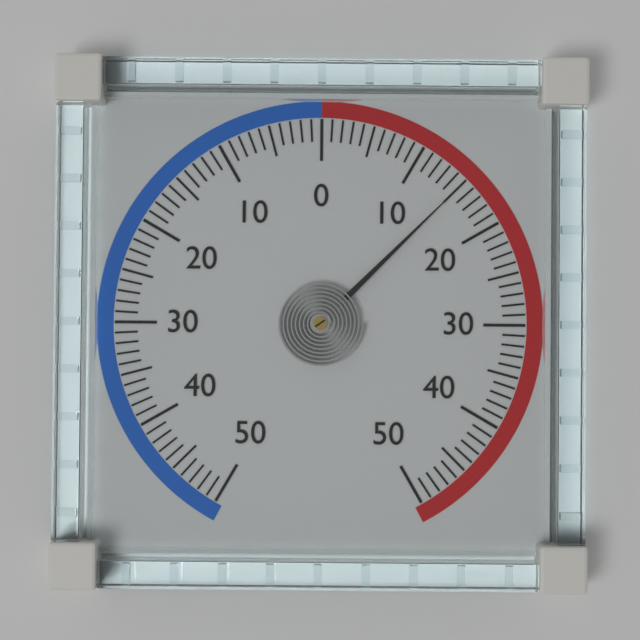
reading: 15 (no unit)
